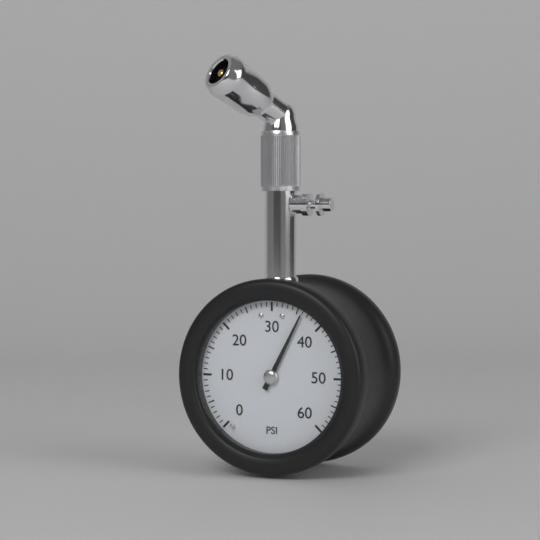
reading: 36 psi
